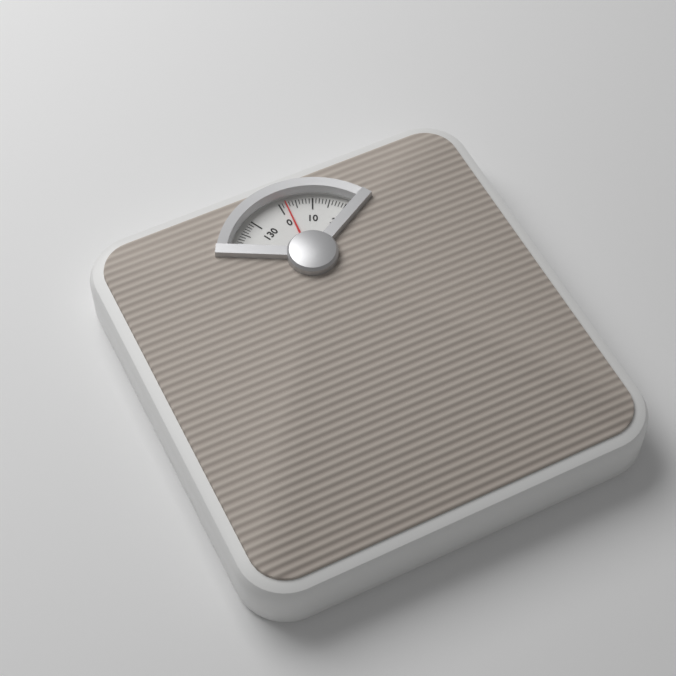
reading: 2 kg
